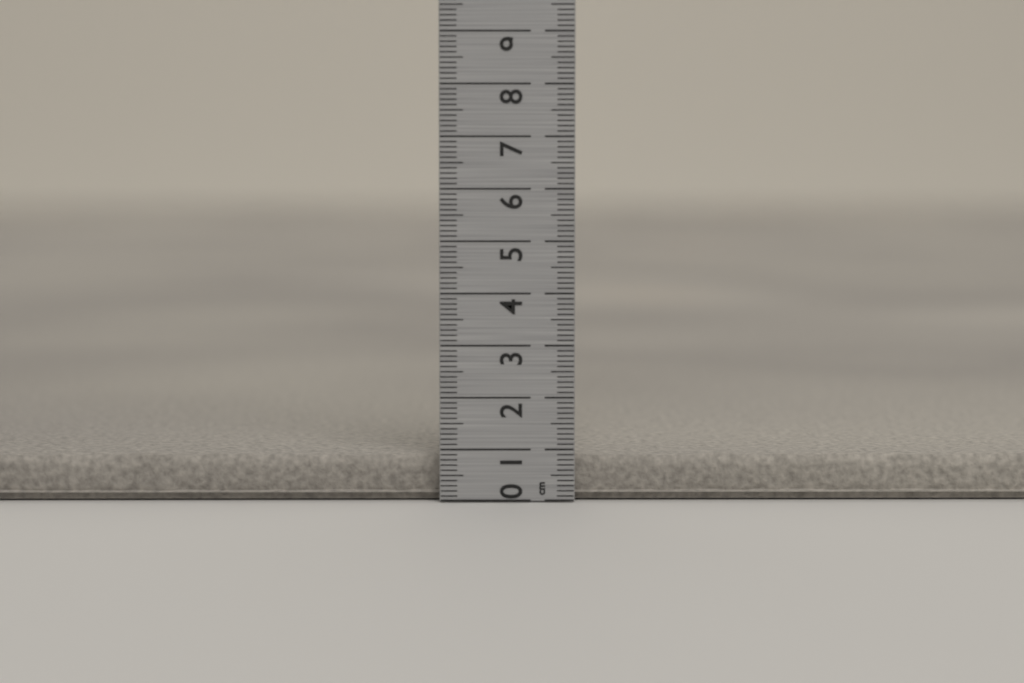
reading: 0.9 cm
